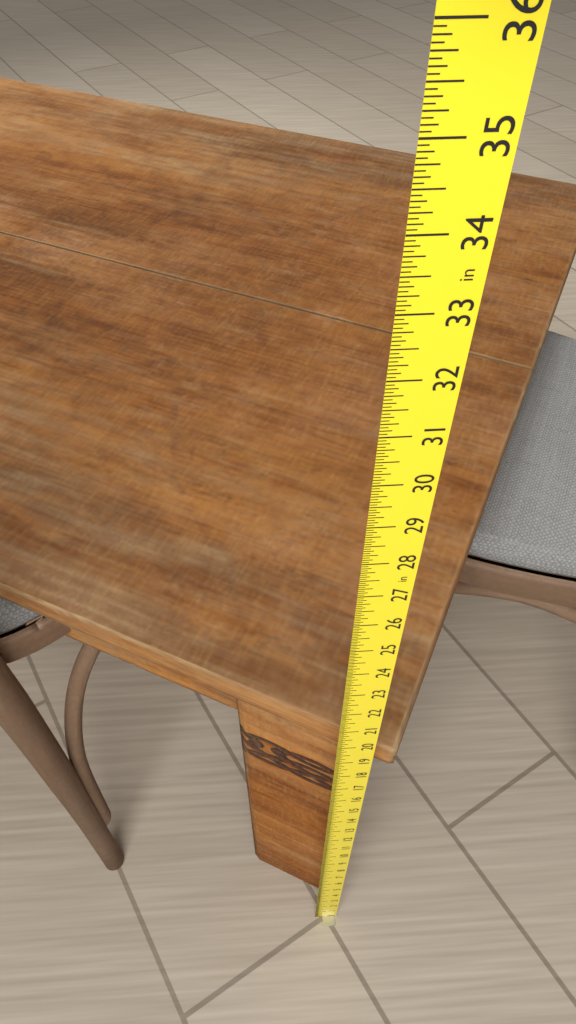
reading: 19.2500 in
